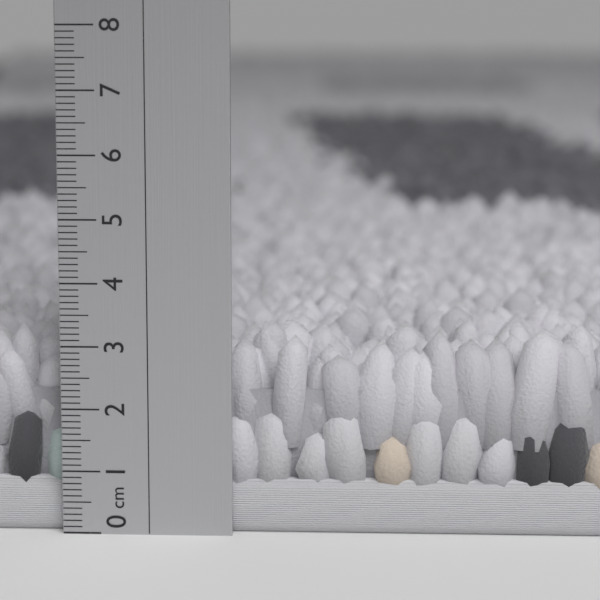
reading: 3.3 cm
